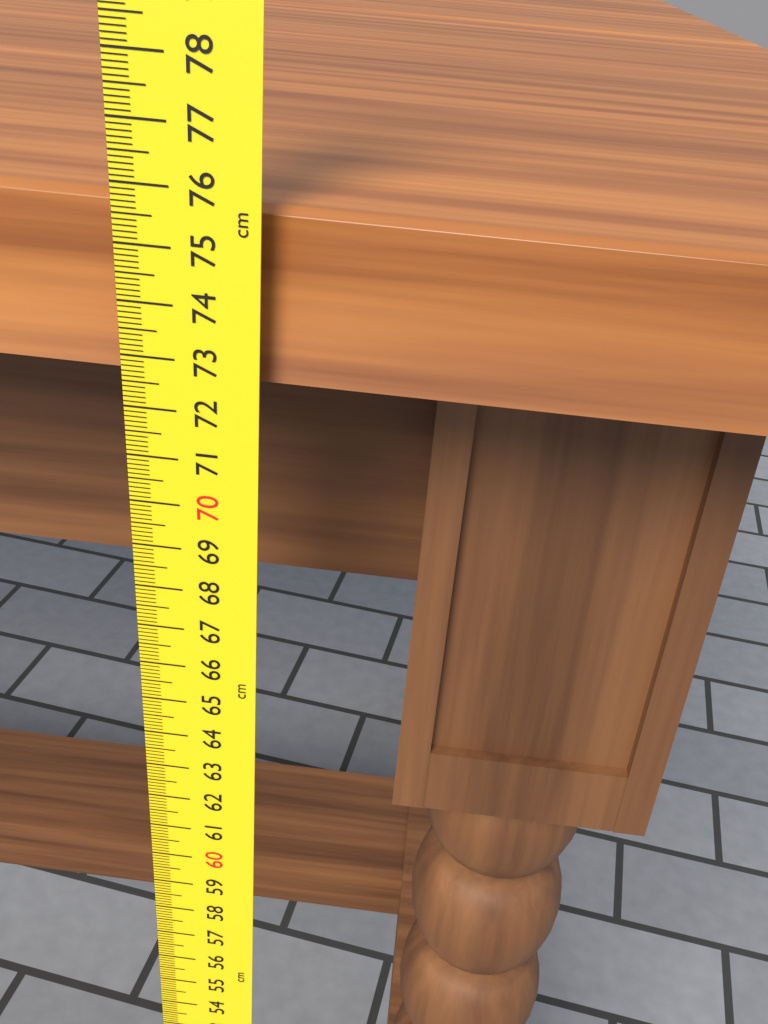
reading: 75.7 cm
